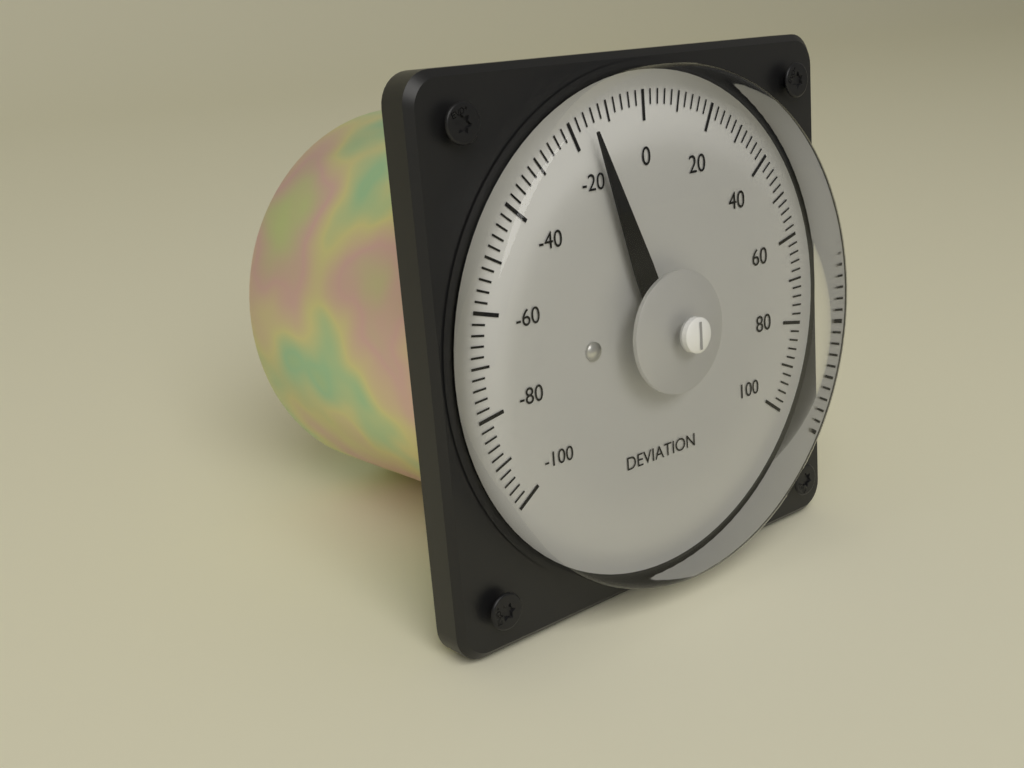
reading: -16 (no unit)
